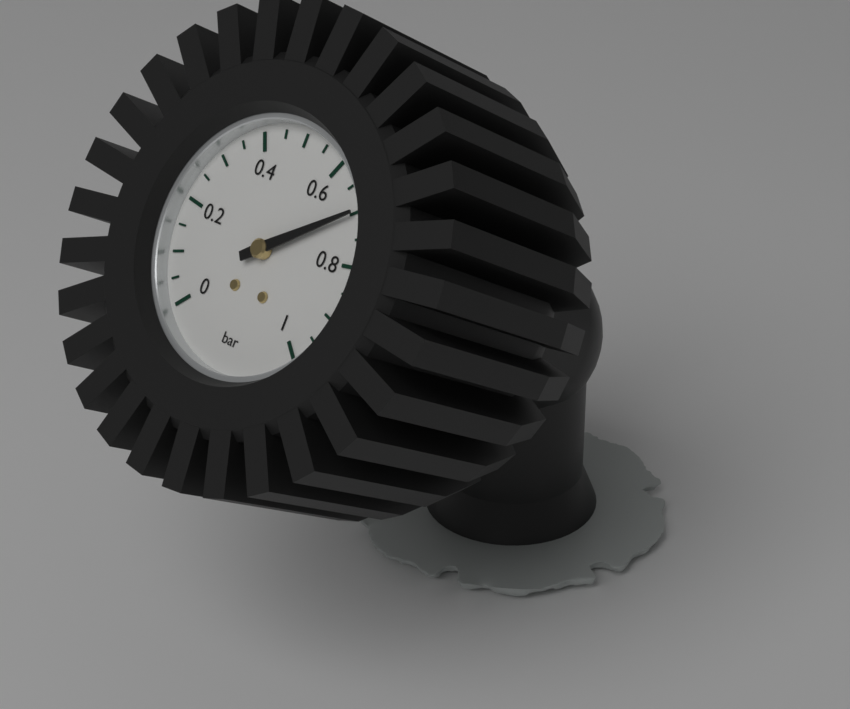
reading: 0.70 bar
